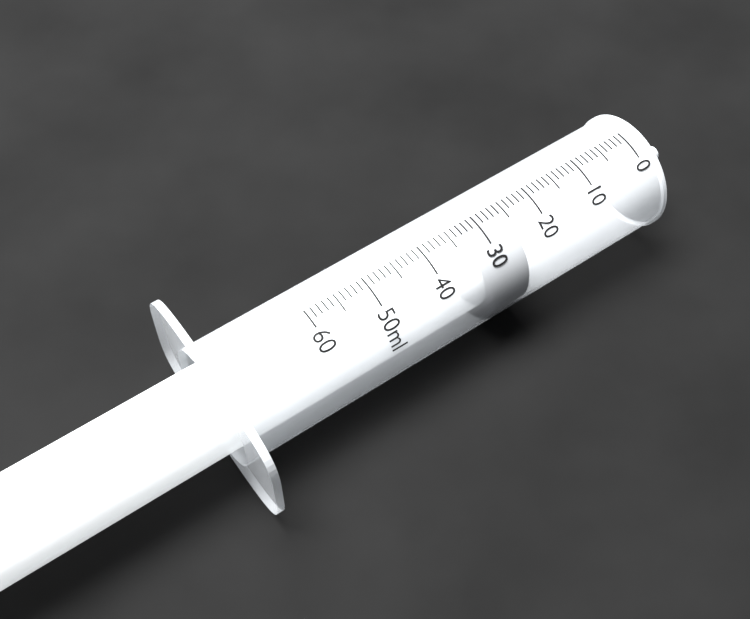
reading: 25 ml
